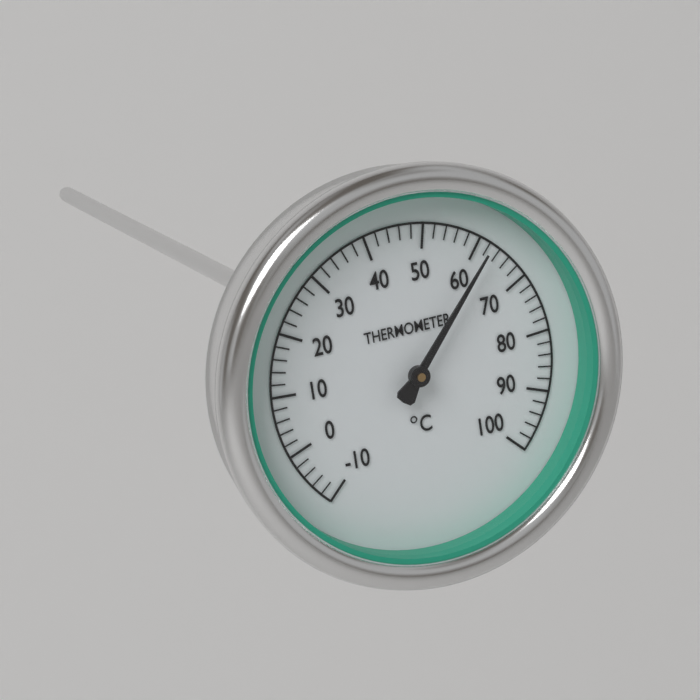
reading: 62 °C
